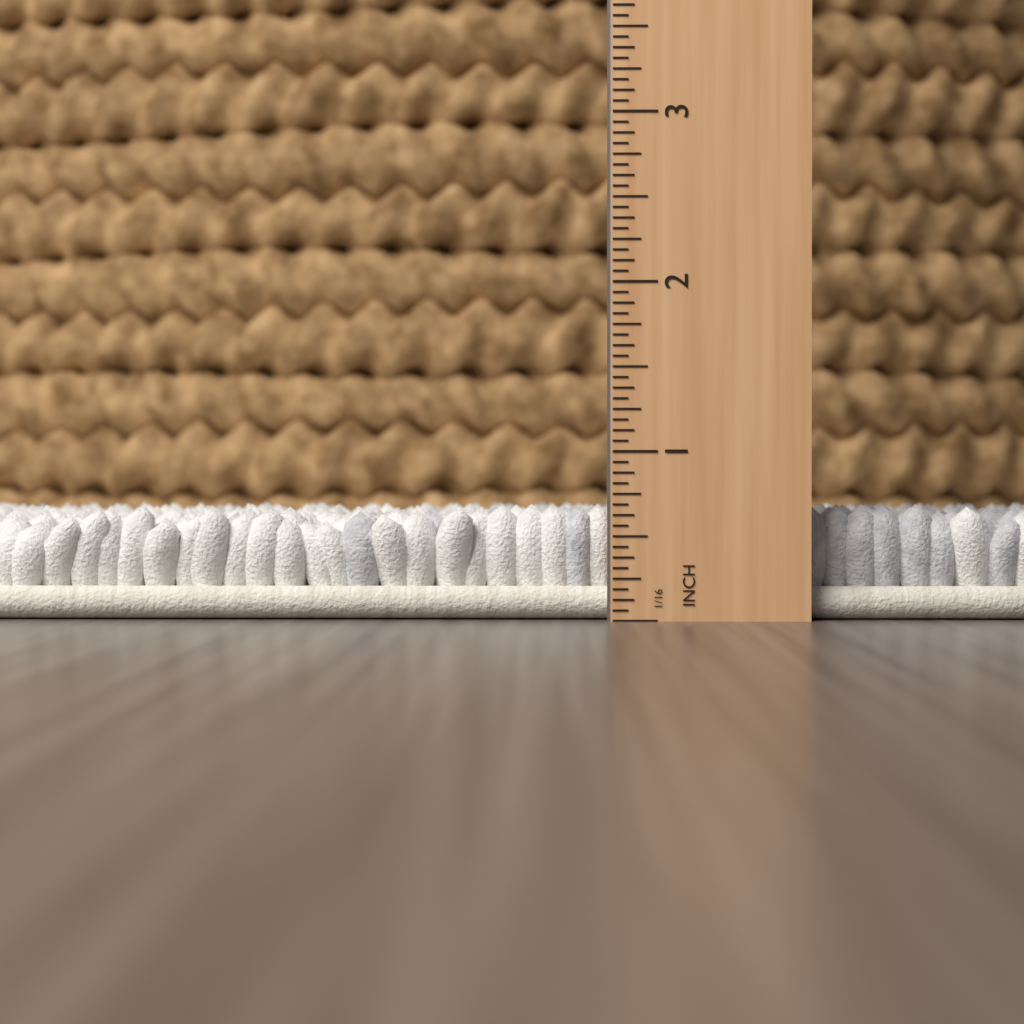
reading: 0.6875 in
